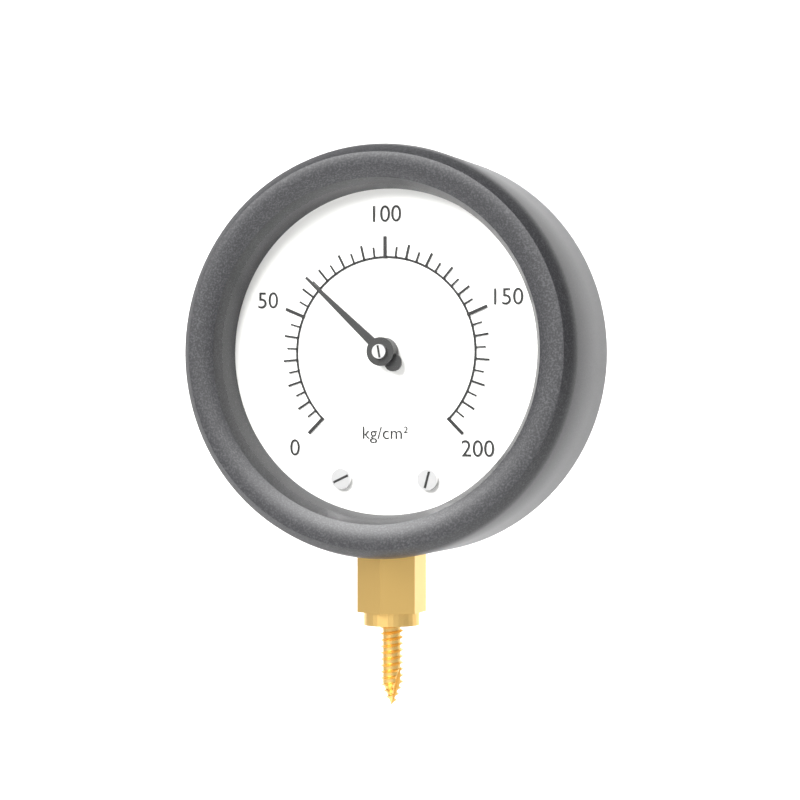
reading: 65 kg/cm²
